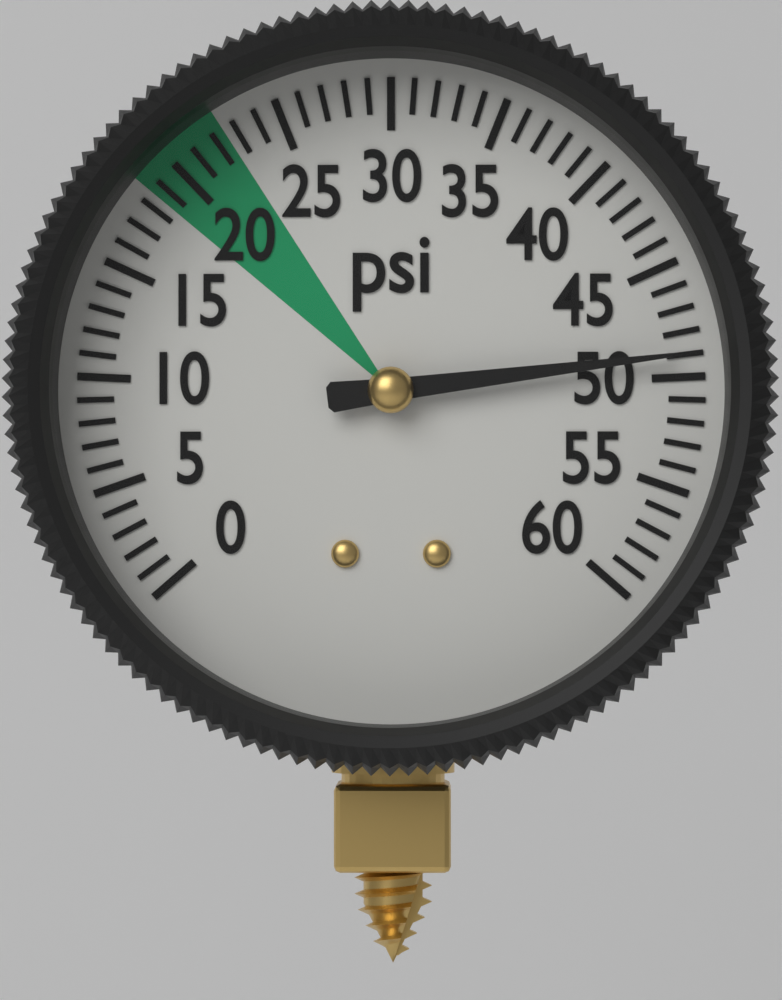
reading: 49 psi
